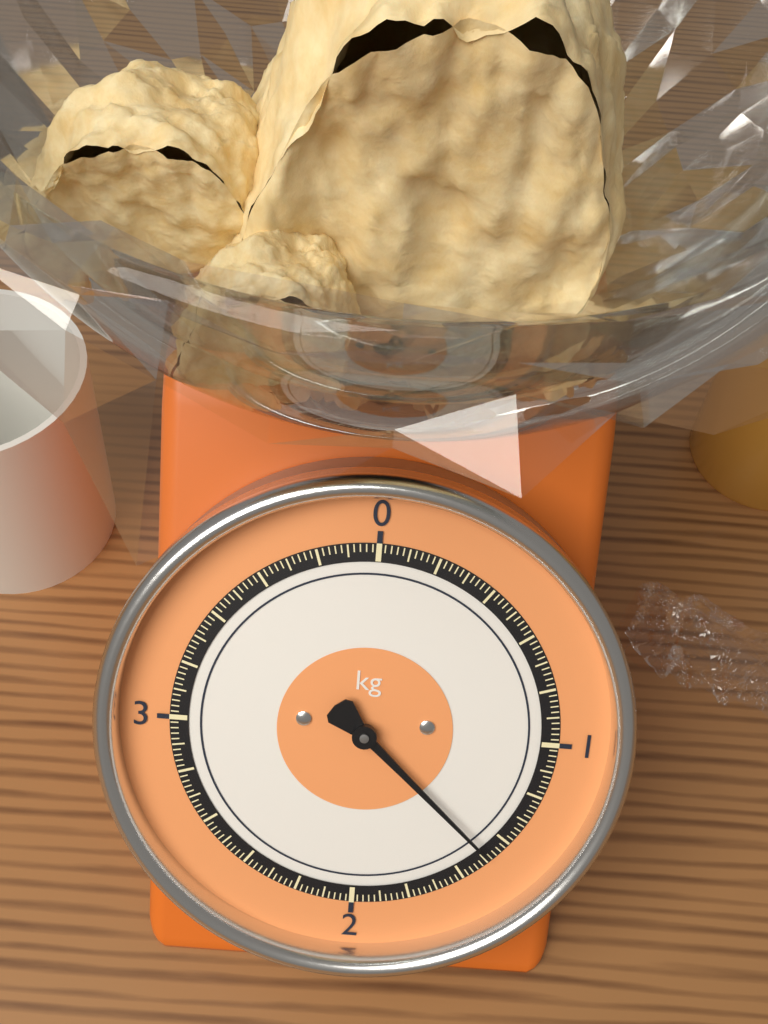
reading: 1.48 kg
